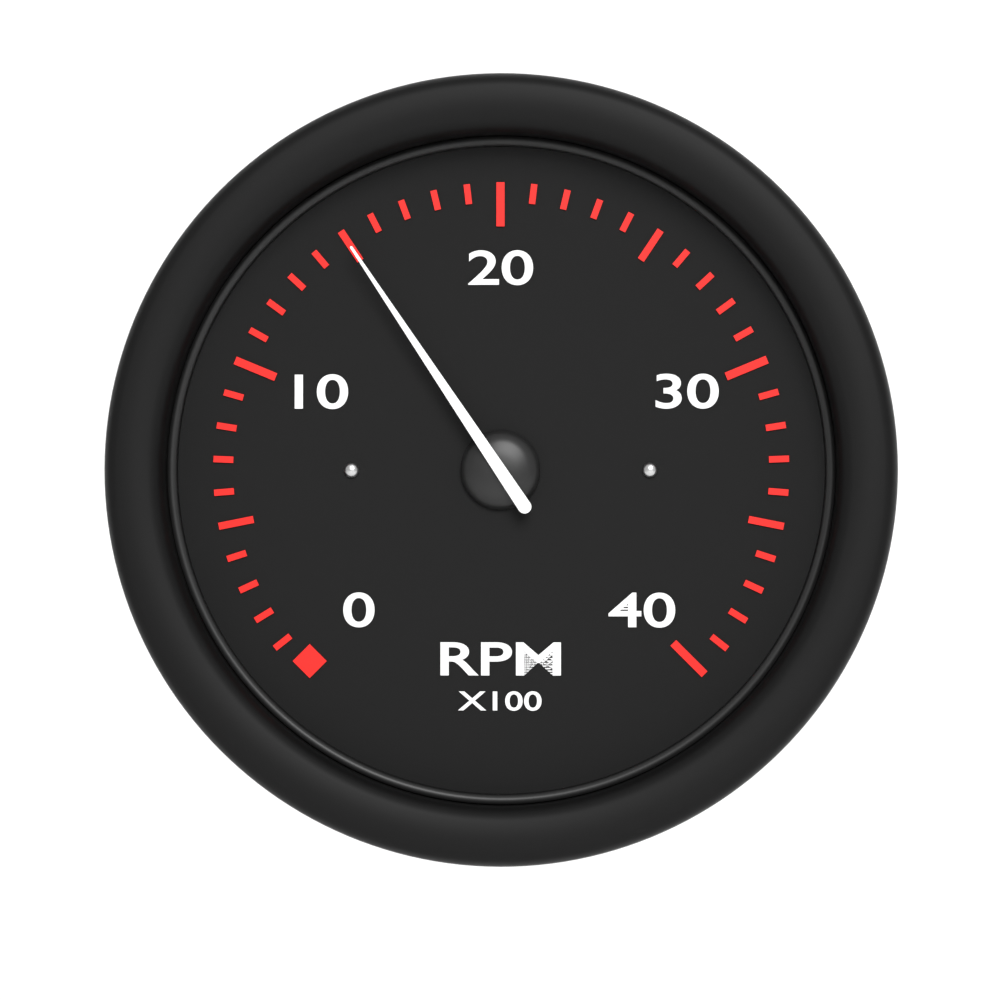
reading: 15 RPM x100
